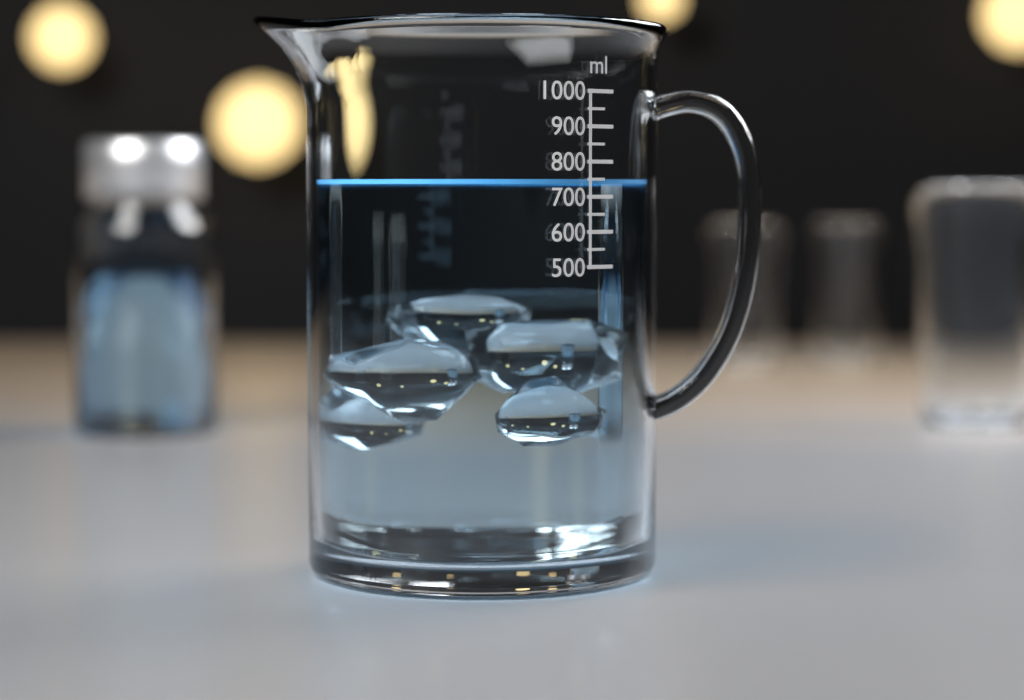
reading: 750 ml
